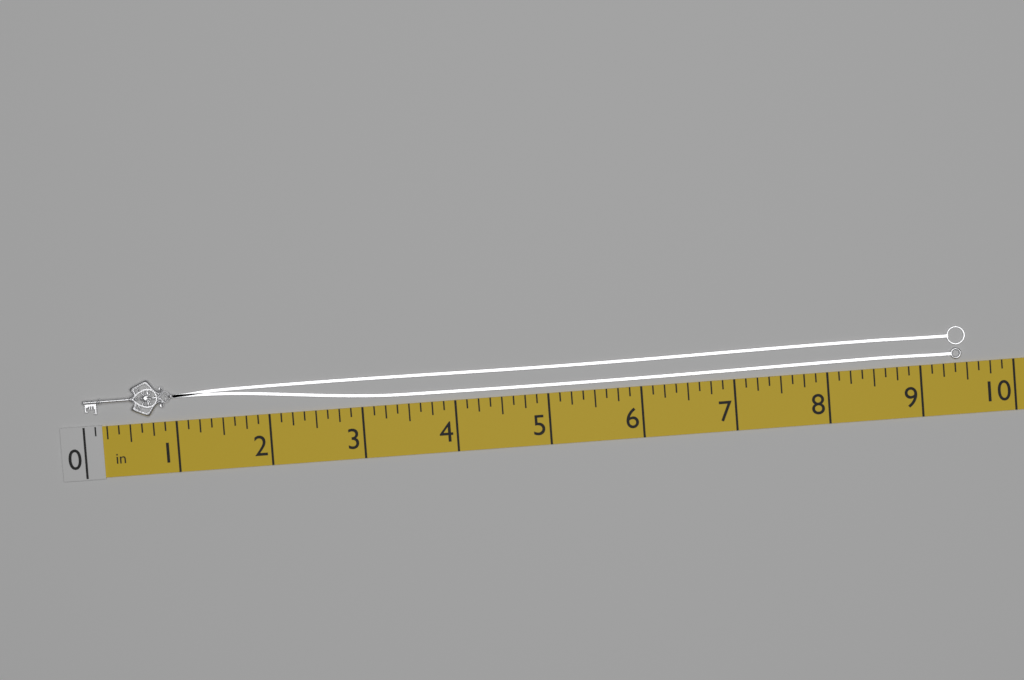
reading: 9.500 in
